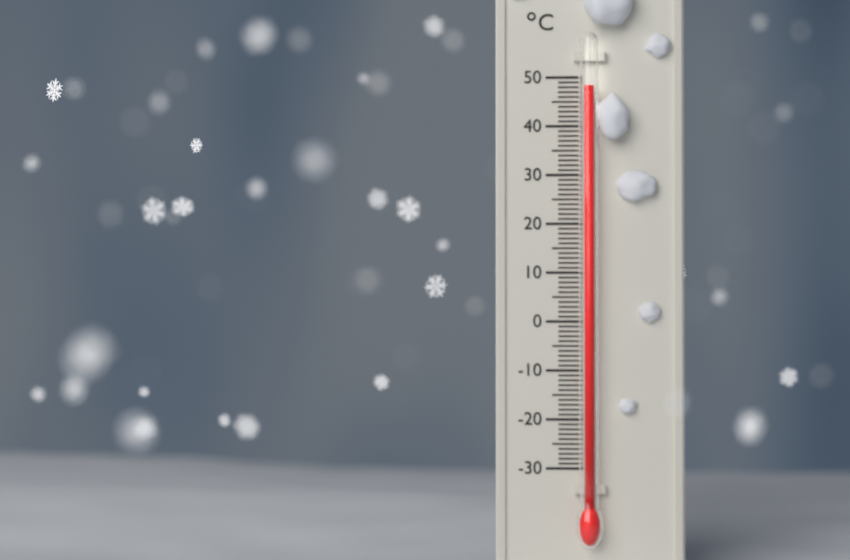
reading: 48 °C
